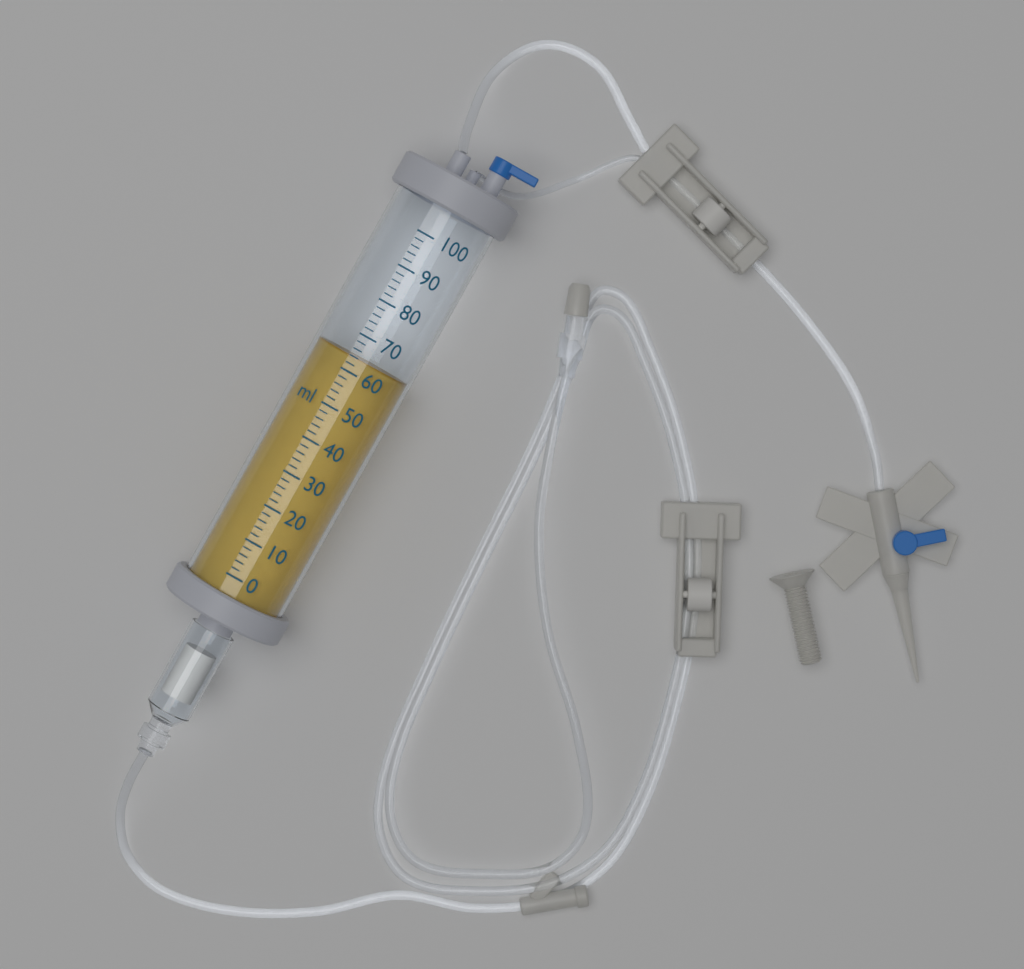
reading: 64 ml
